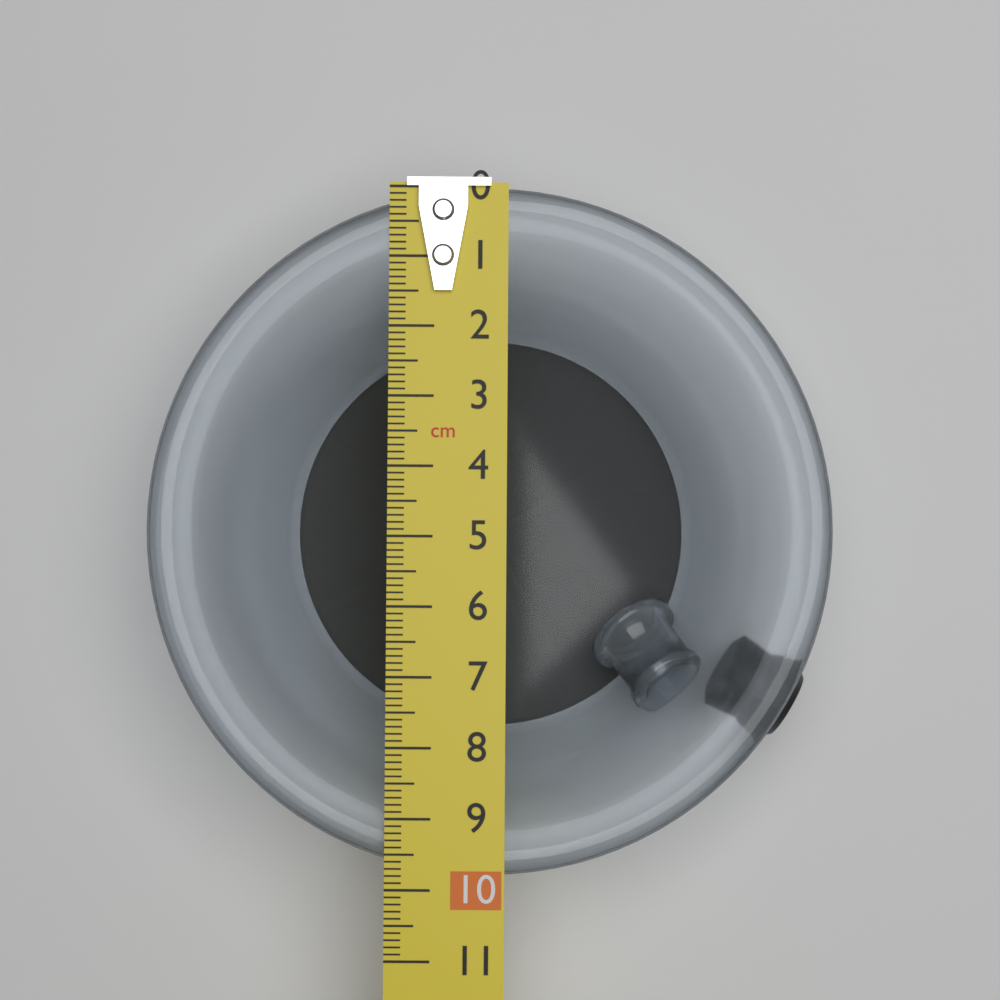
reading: 9.8 cm
